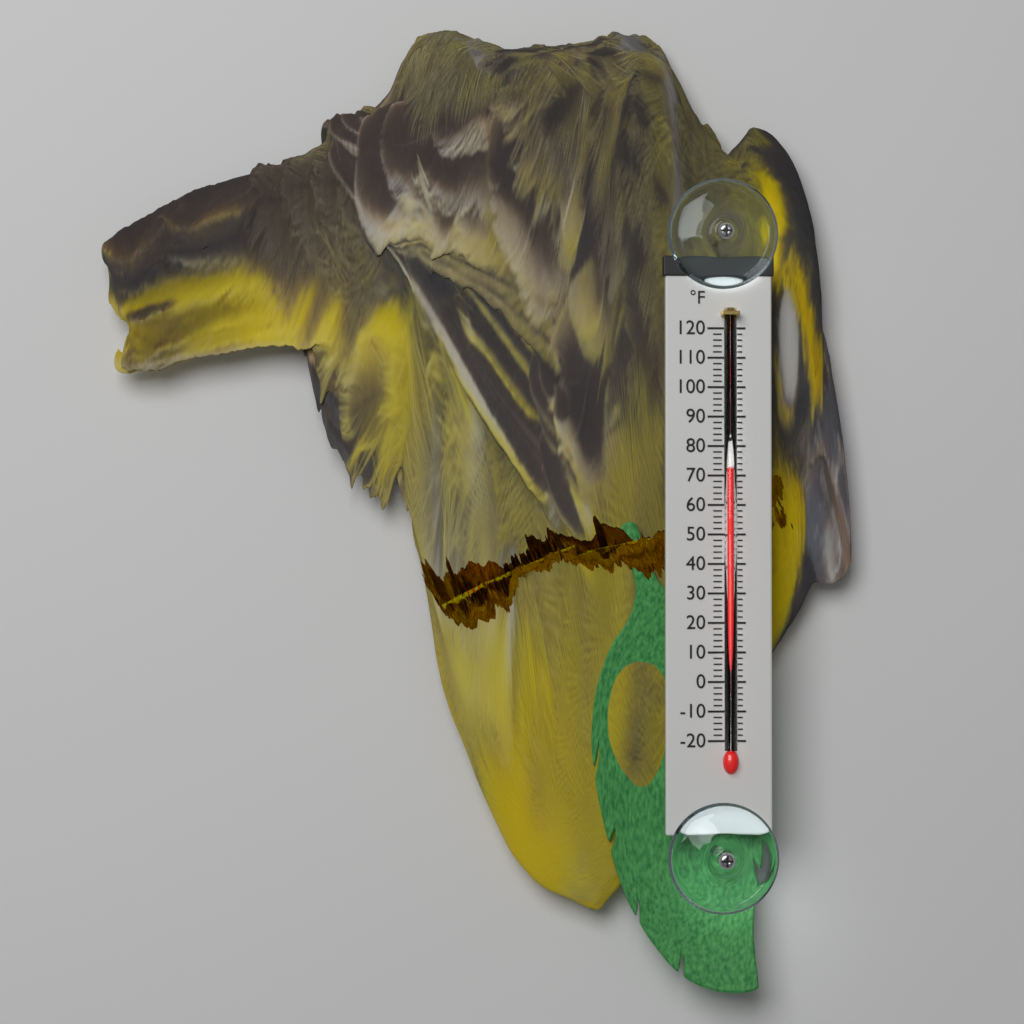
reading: 72 °F
